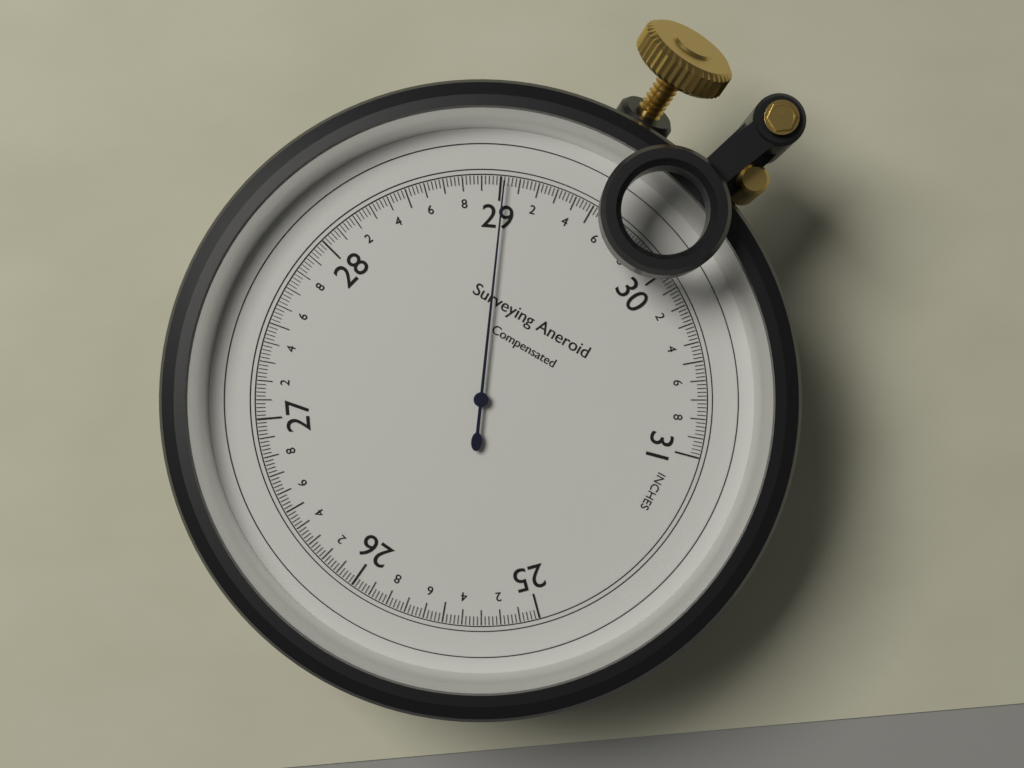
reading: 29.02 inches
